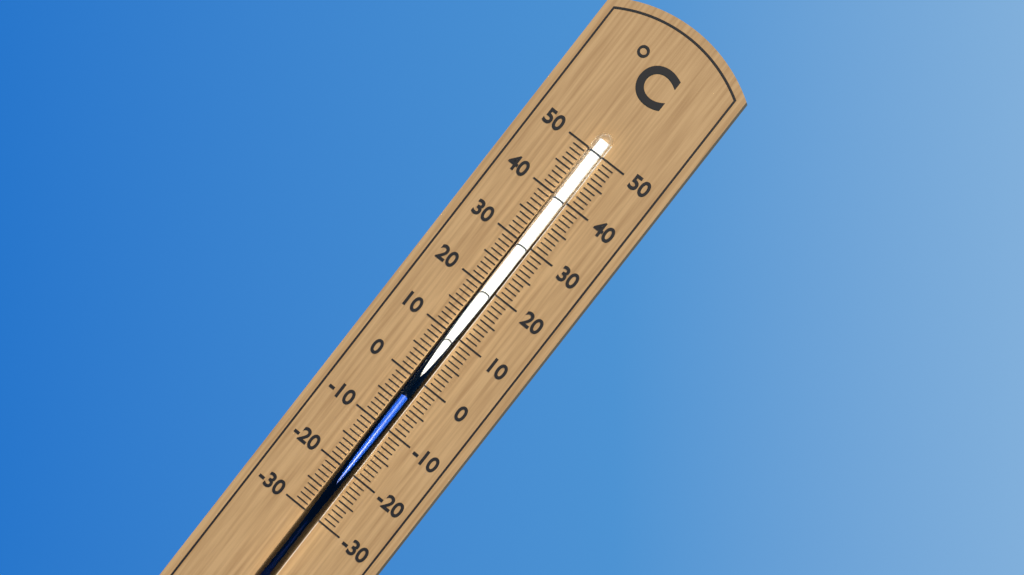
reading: -3 °C
